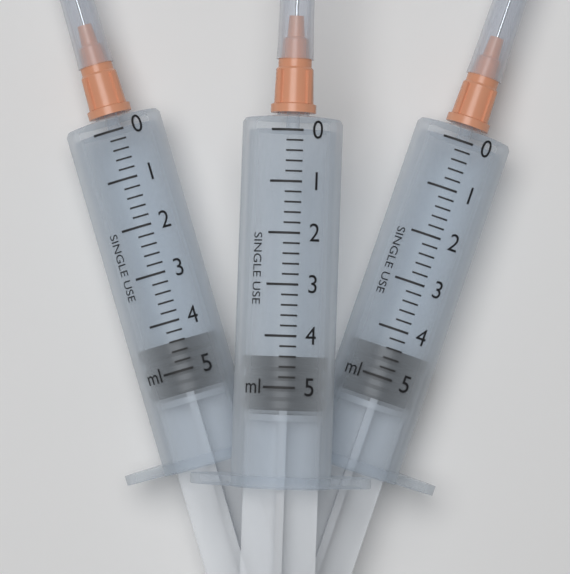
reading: 4.4 ml
